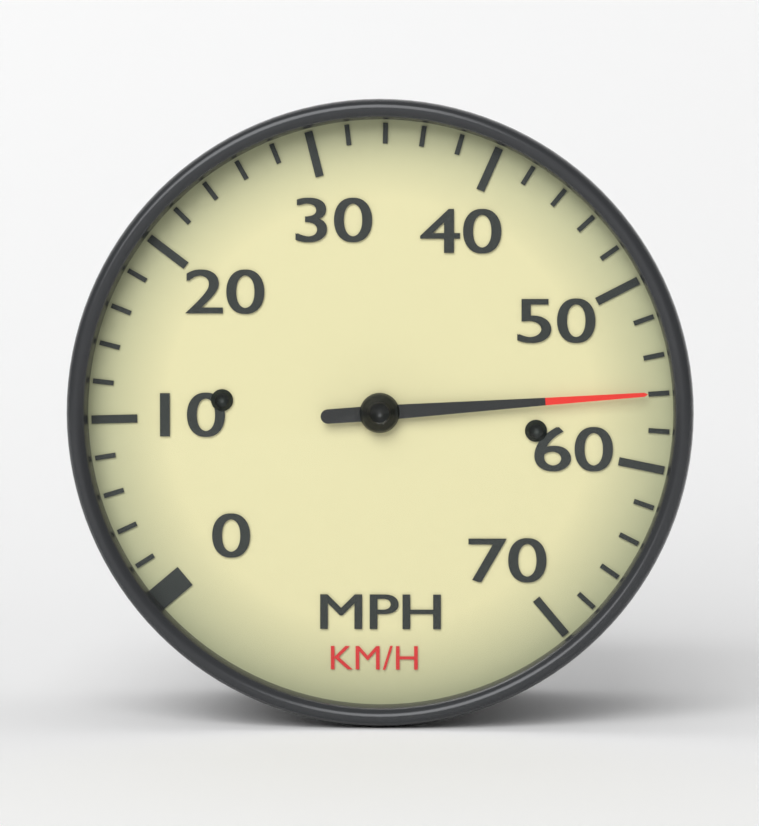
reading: 56 mph
